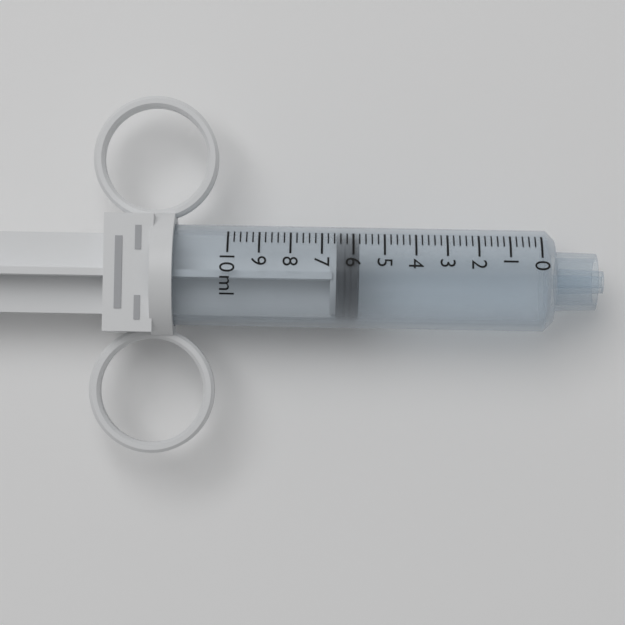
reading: 5.8 ml
